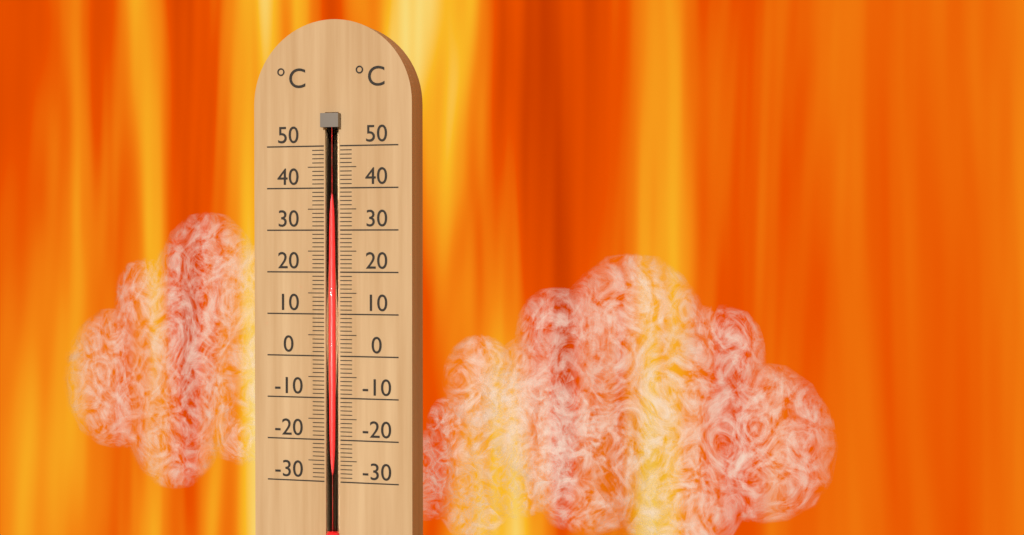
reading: 38 °C
